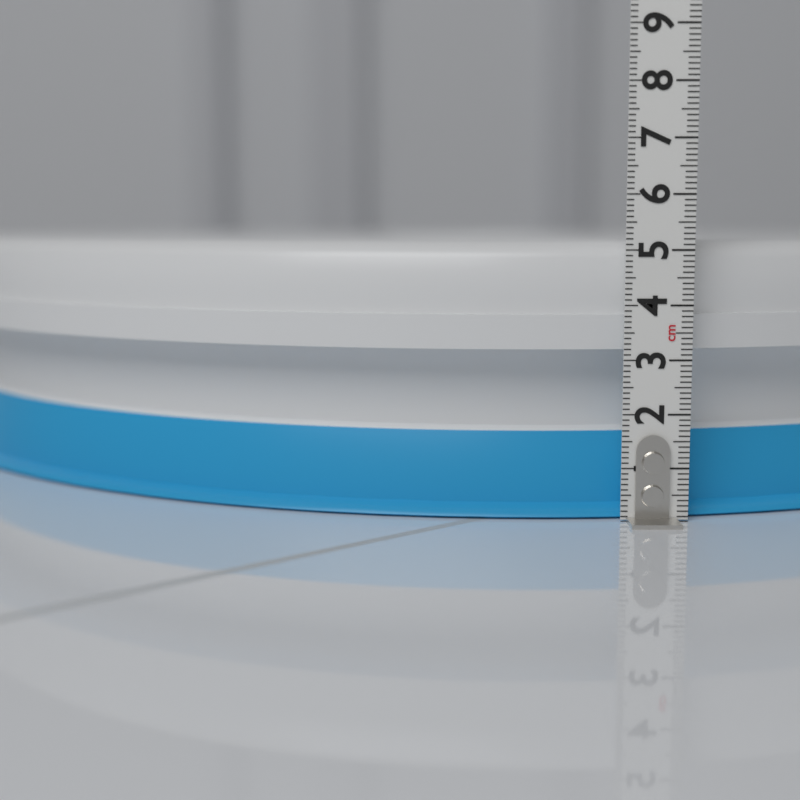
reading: 5.2 cm
